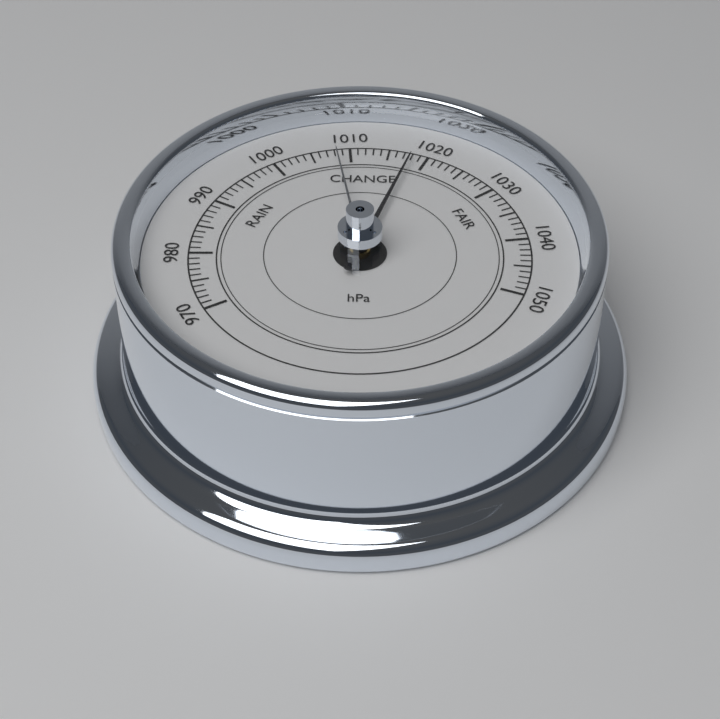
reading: 1018 hPa
